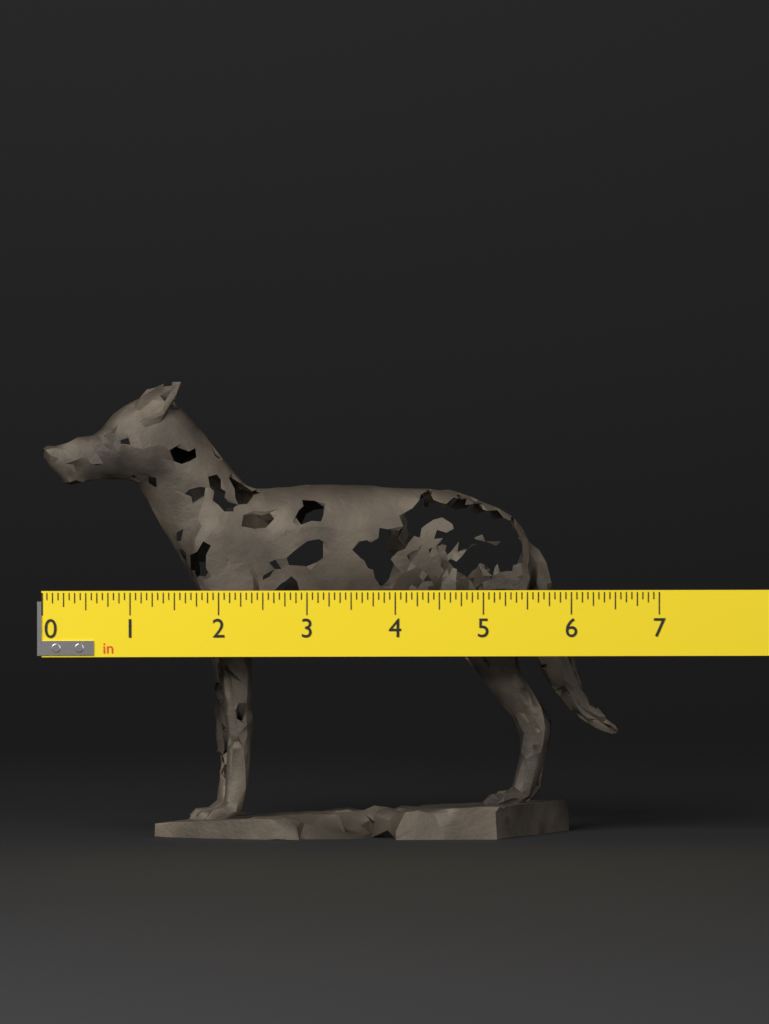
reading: 6.6250 in
